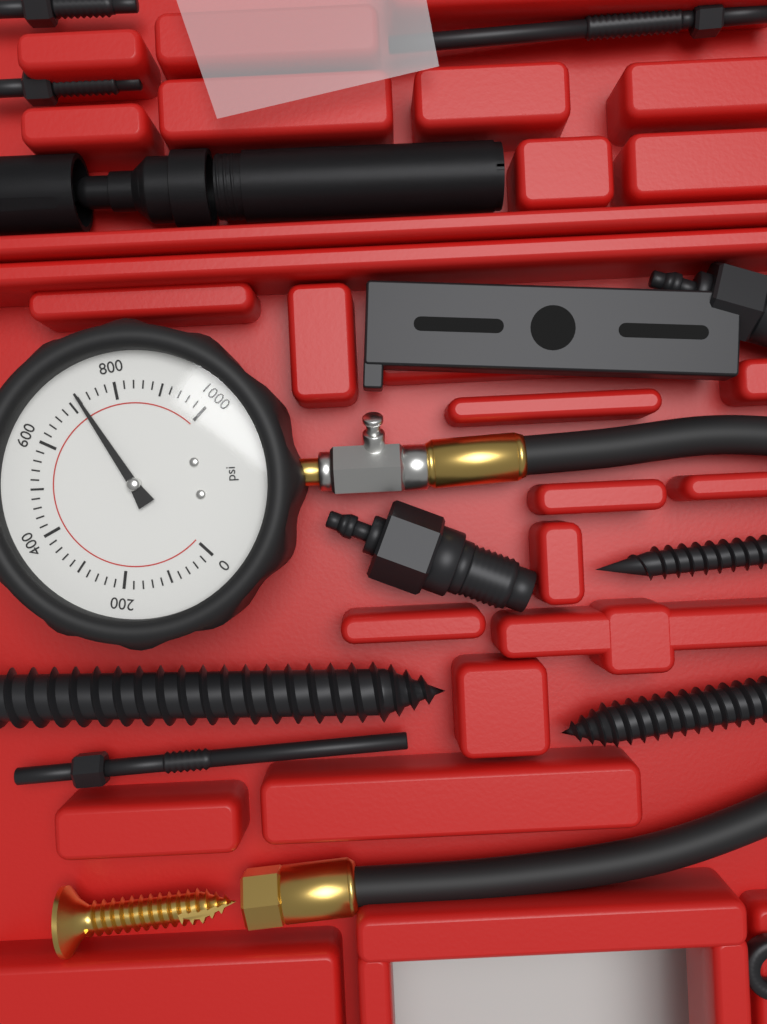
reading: 720 psi
